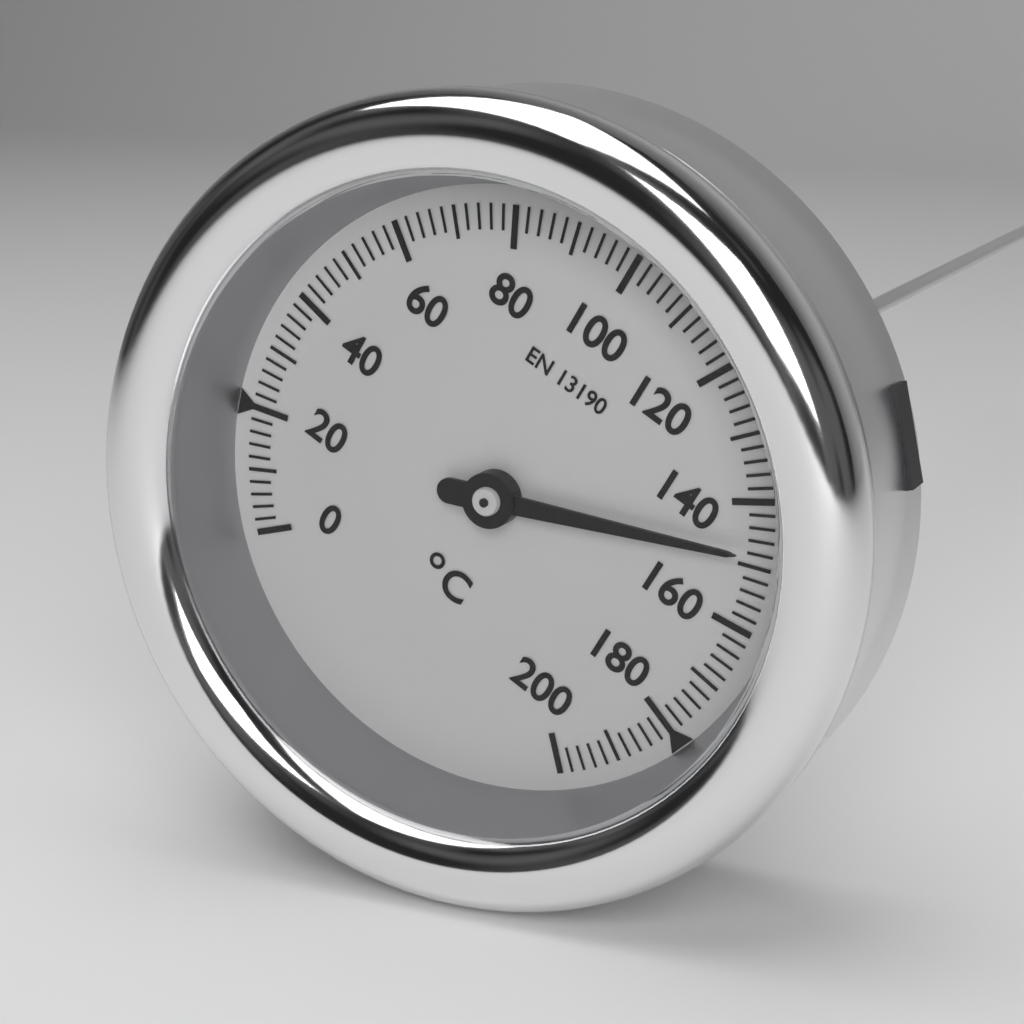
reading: 148 °C
